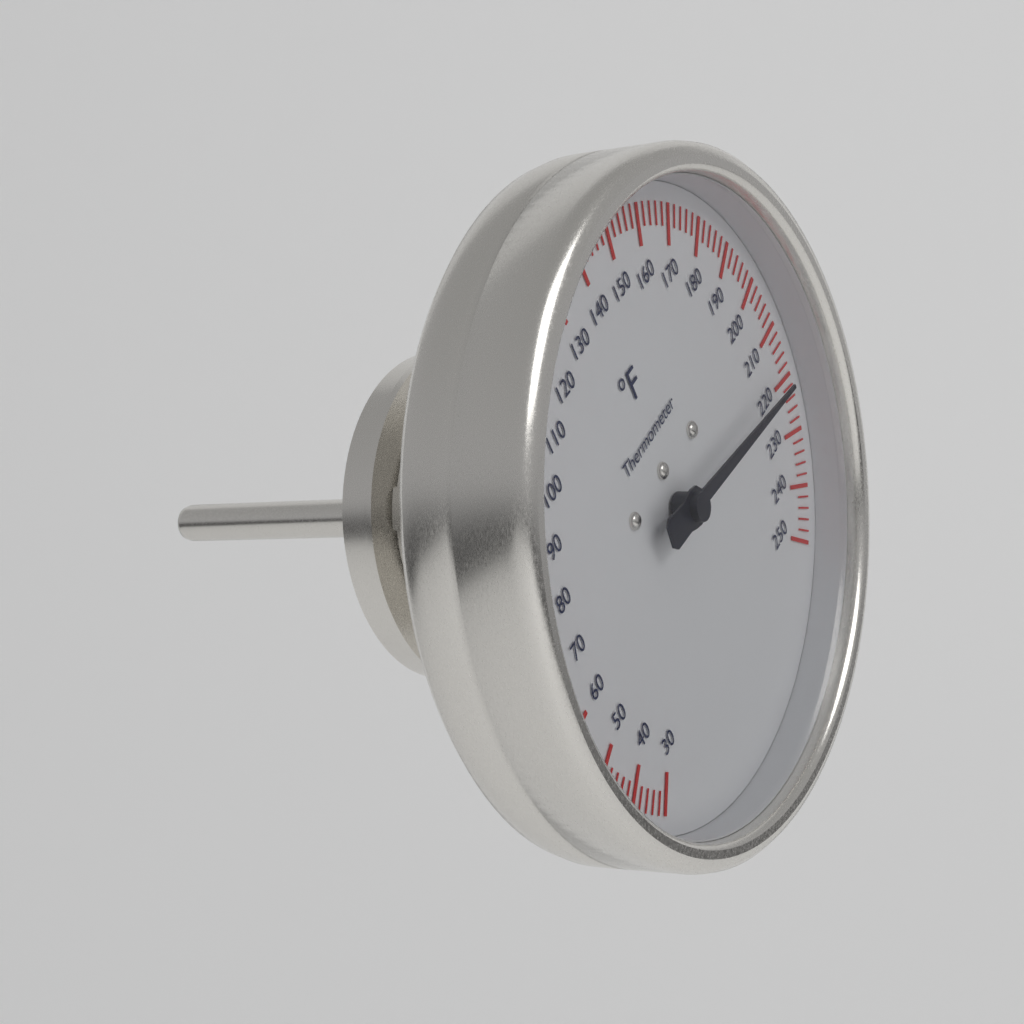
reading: 220 °F
